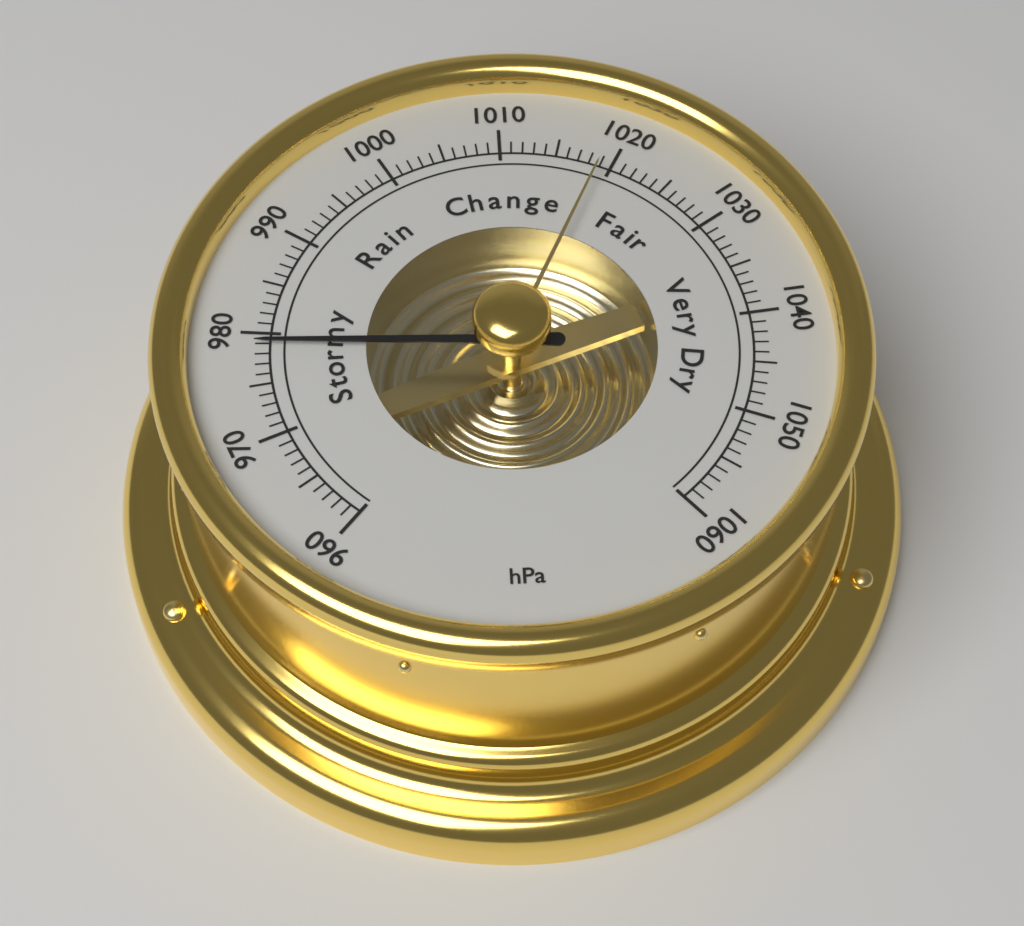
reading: 979 hPa
